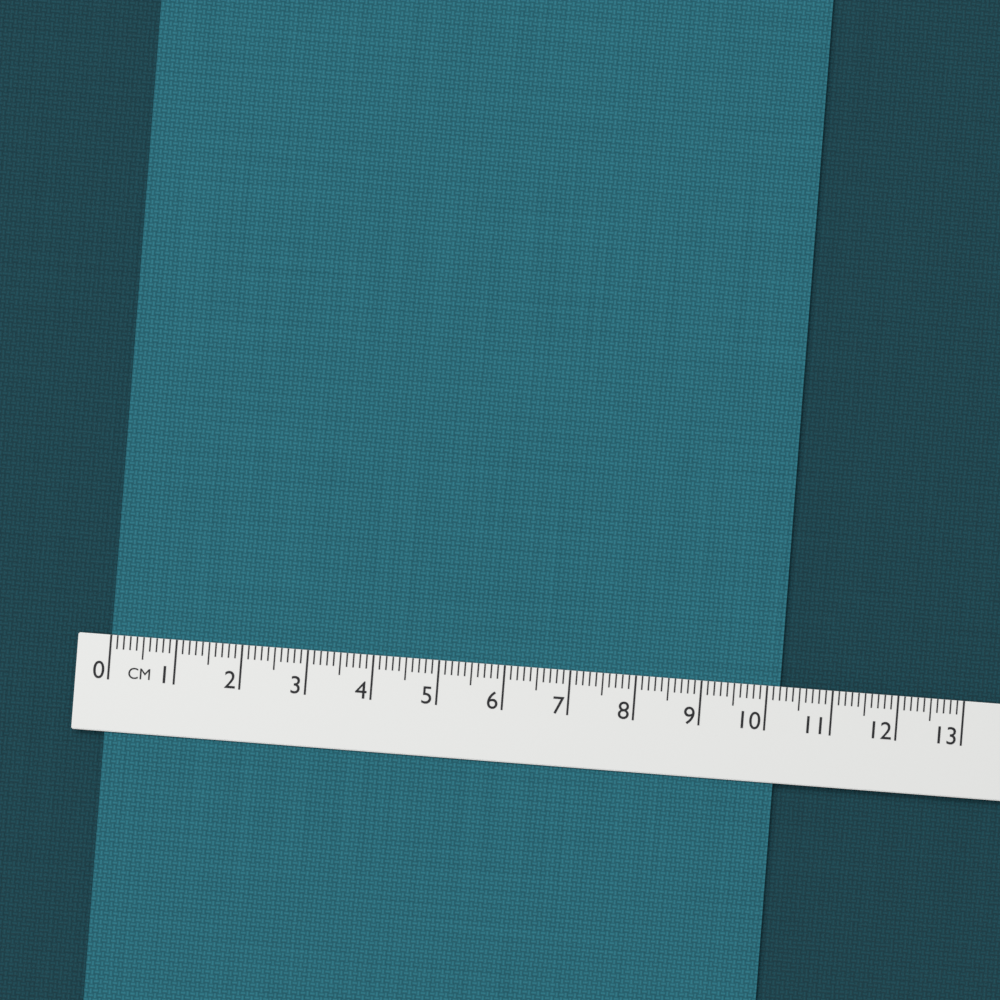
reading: 10.2 cm
